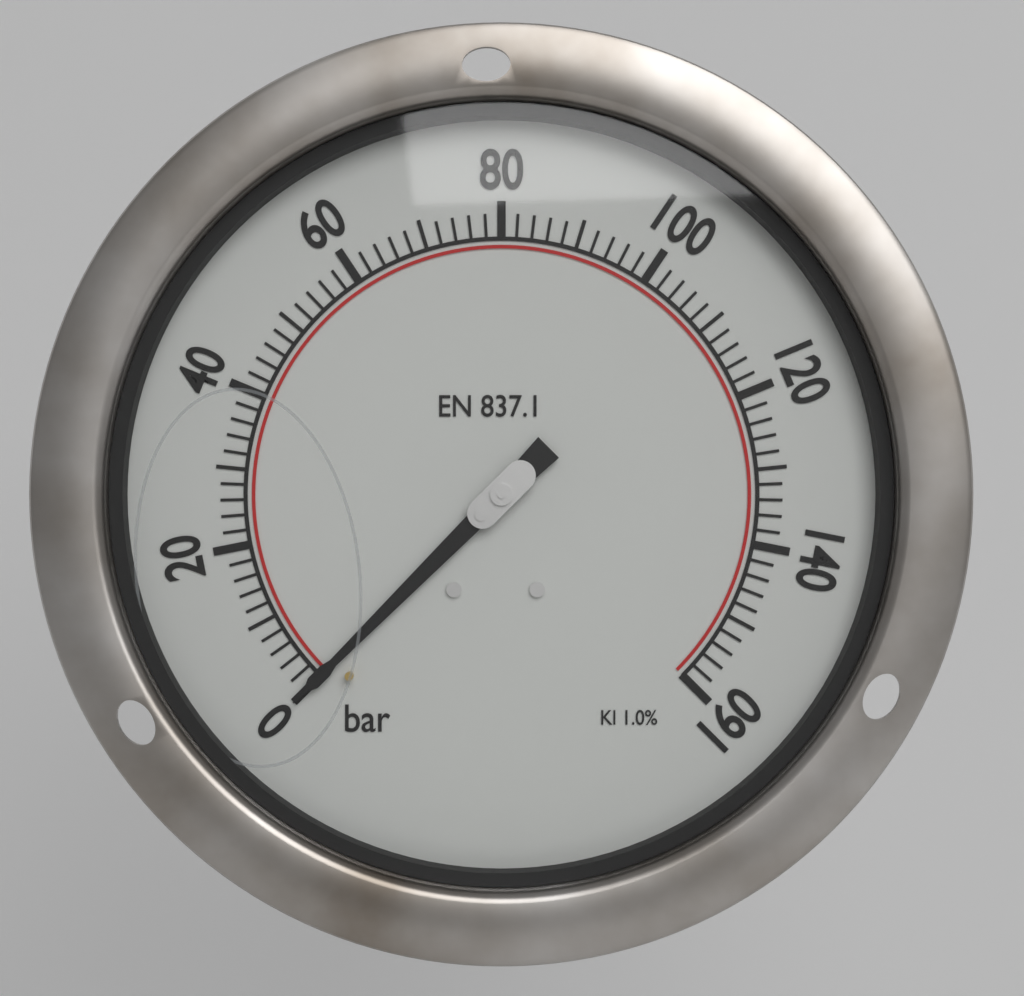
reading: 0 bar
